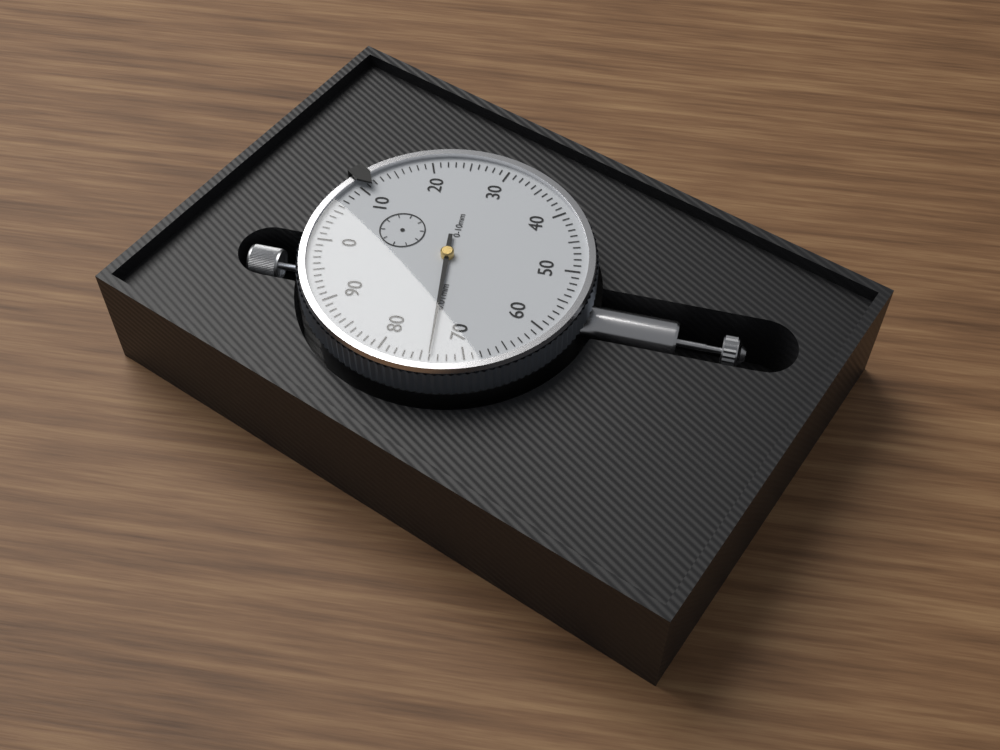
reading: 0.74 mm
